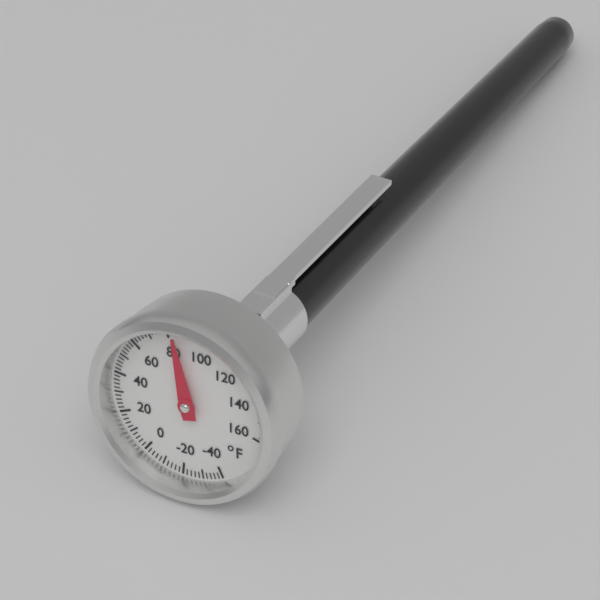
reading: 84 °F
